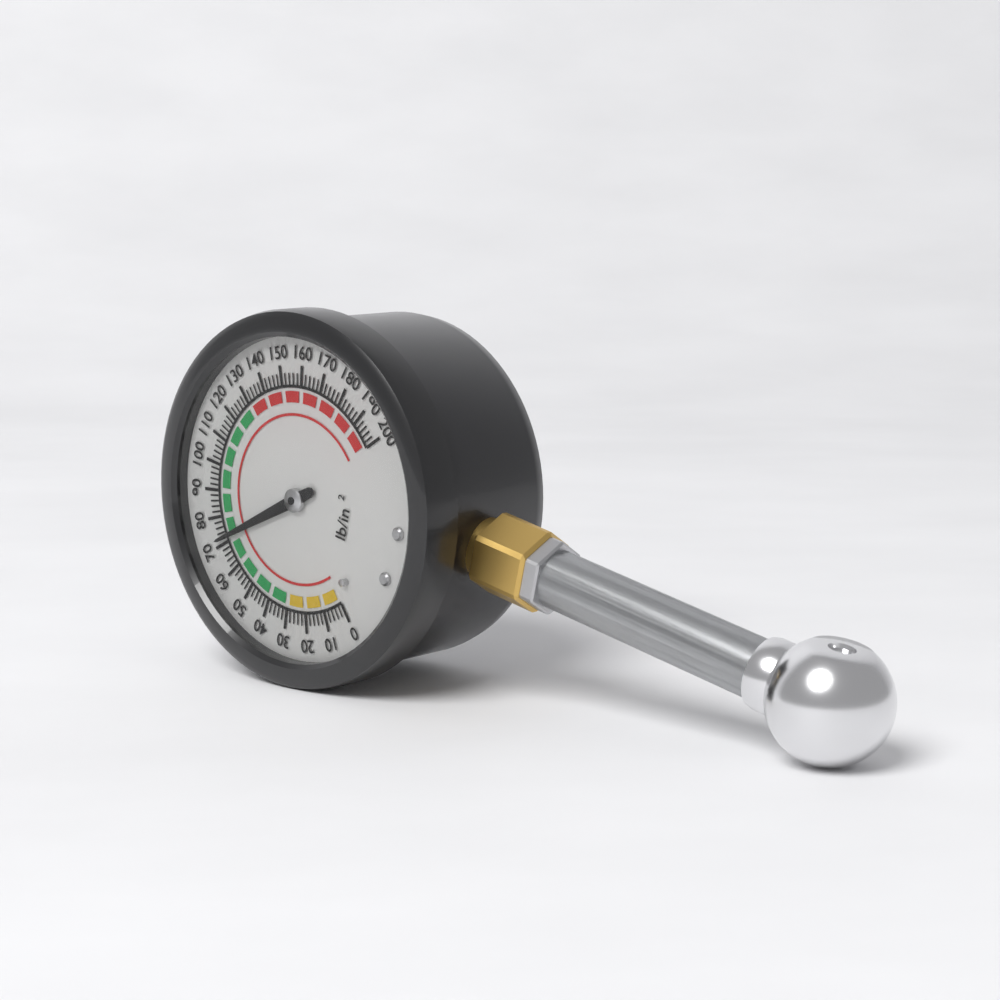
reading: 72 psi
